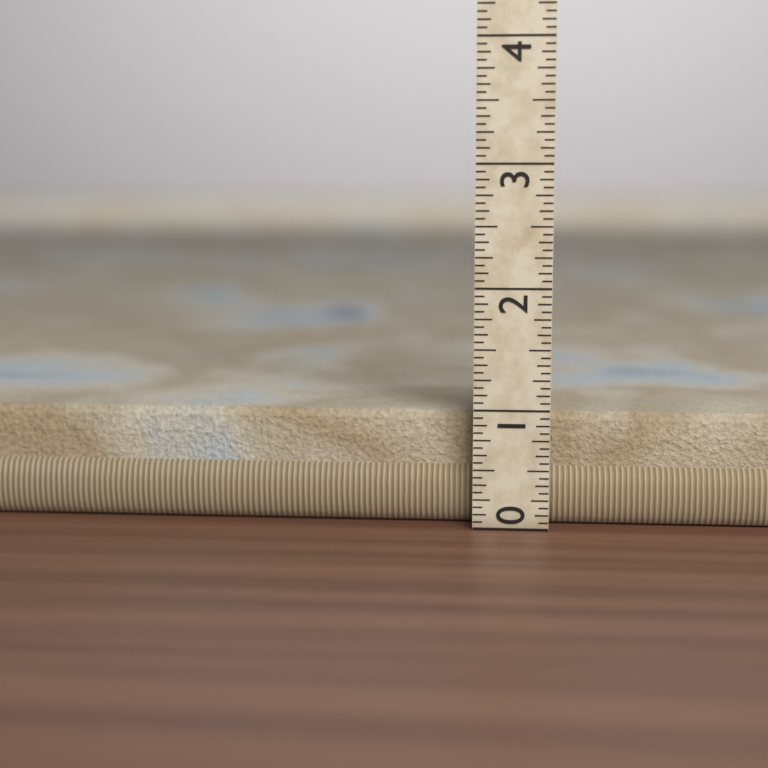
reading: 0.9375 (no unit)
